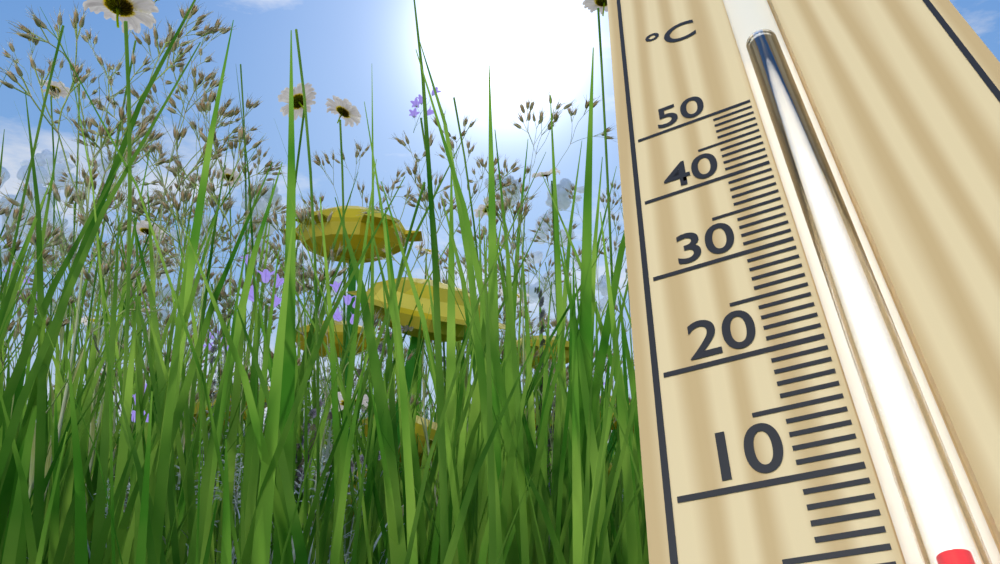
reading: 4 °C
